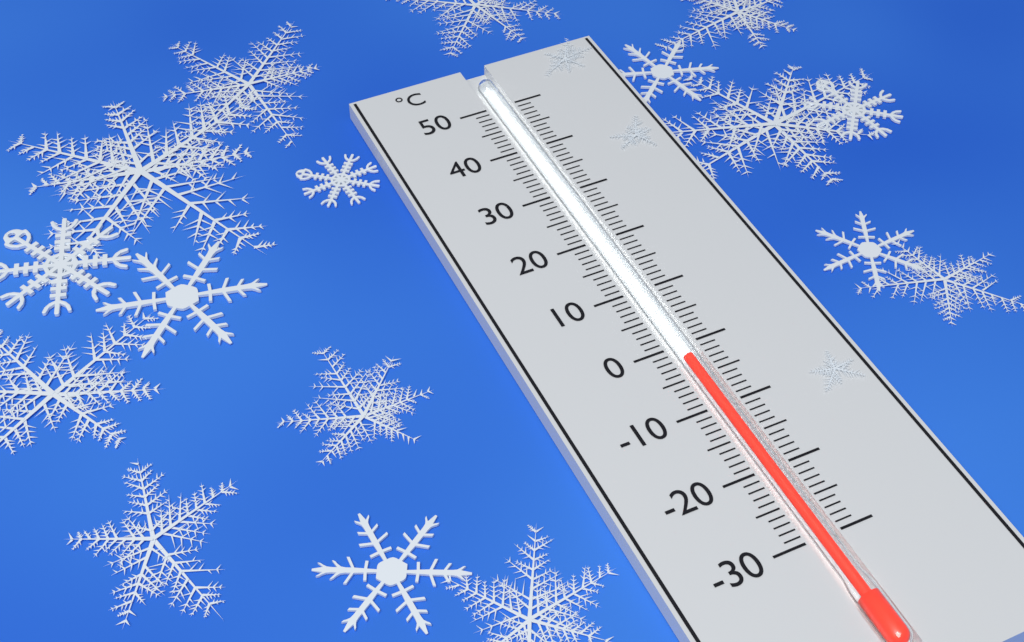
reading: -2 °C
